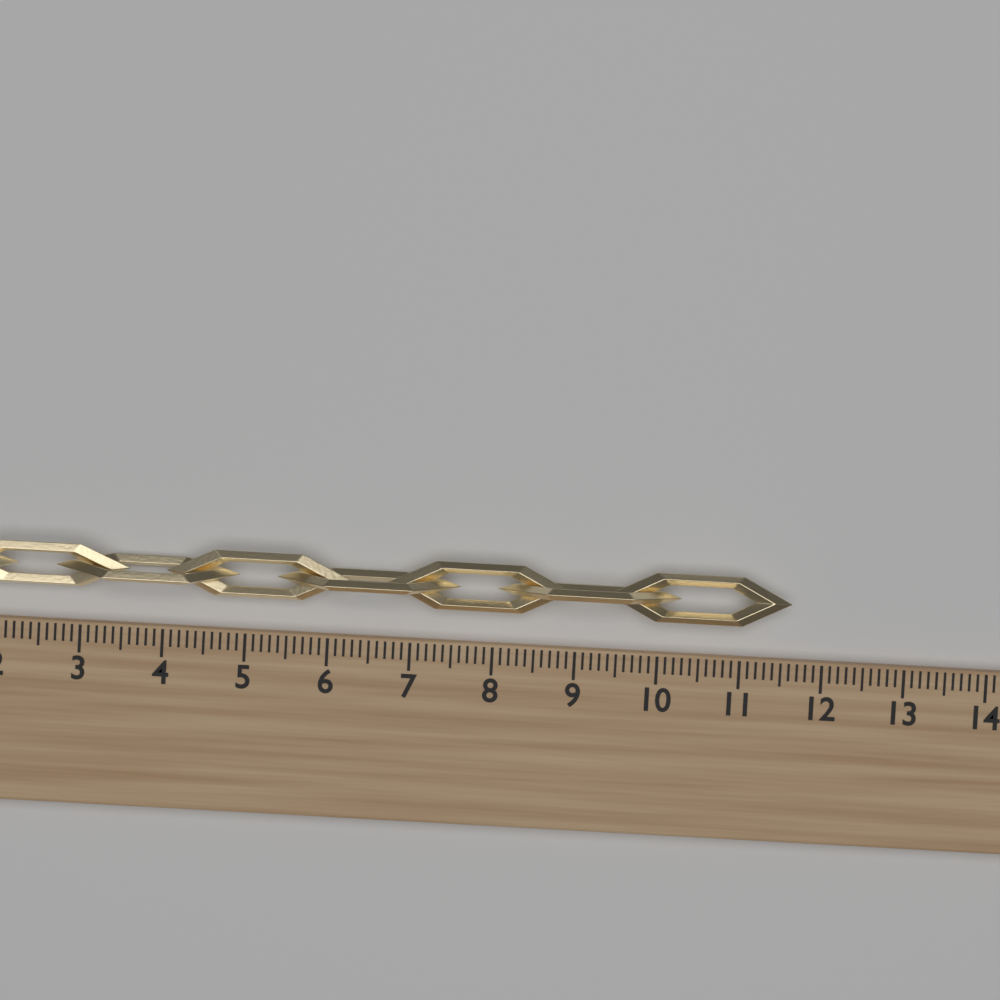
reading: 11.6 (no unit)
